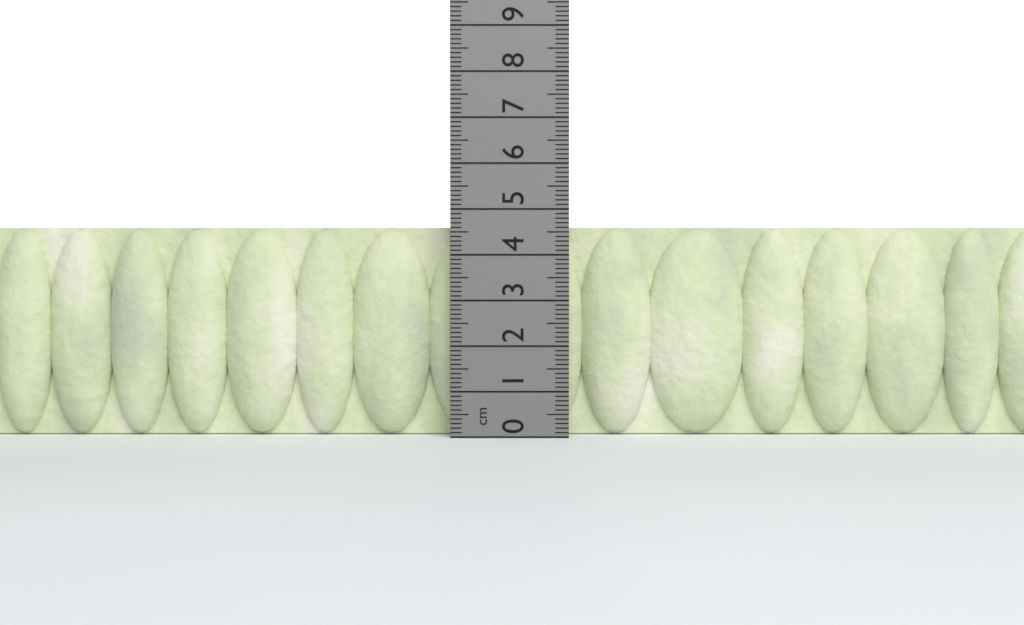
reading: 4.6 cm
